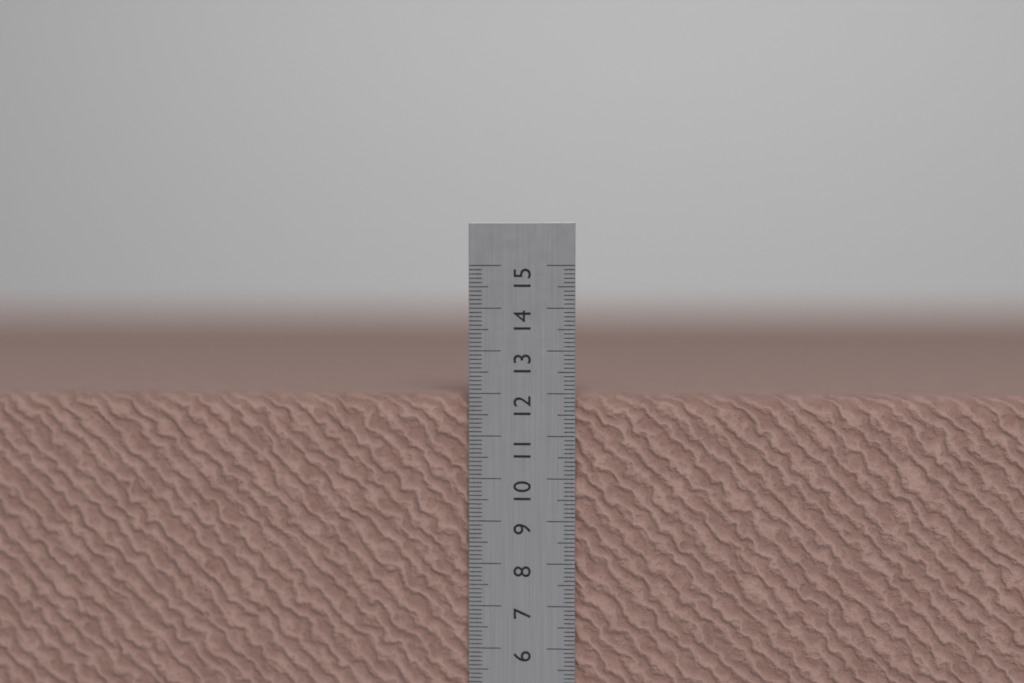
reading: 12.0 cm
